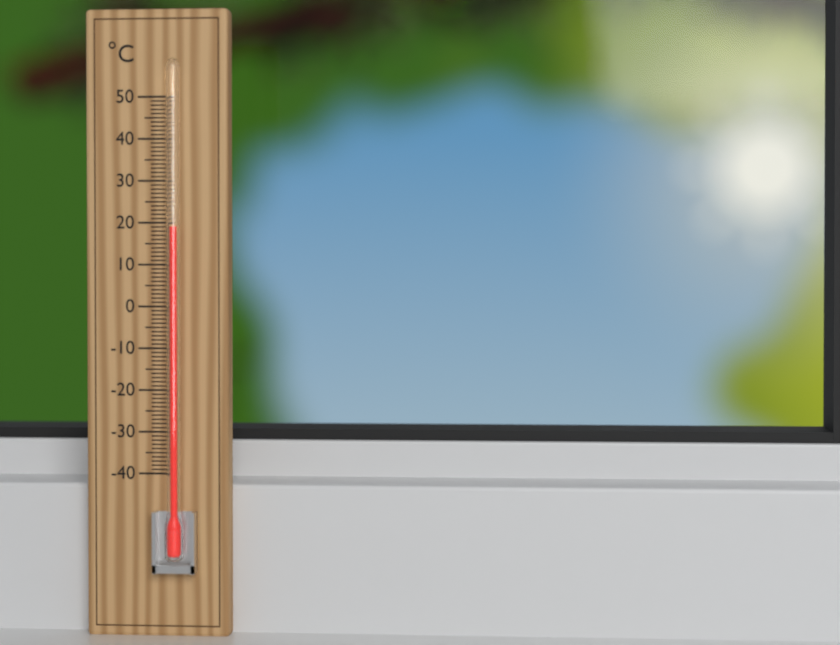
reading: 19 °C
